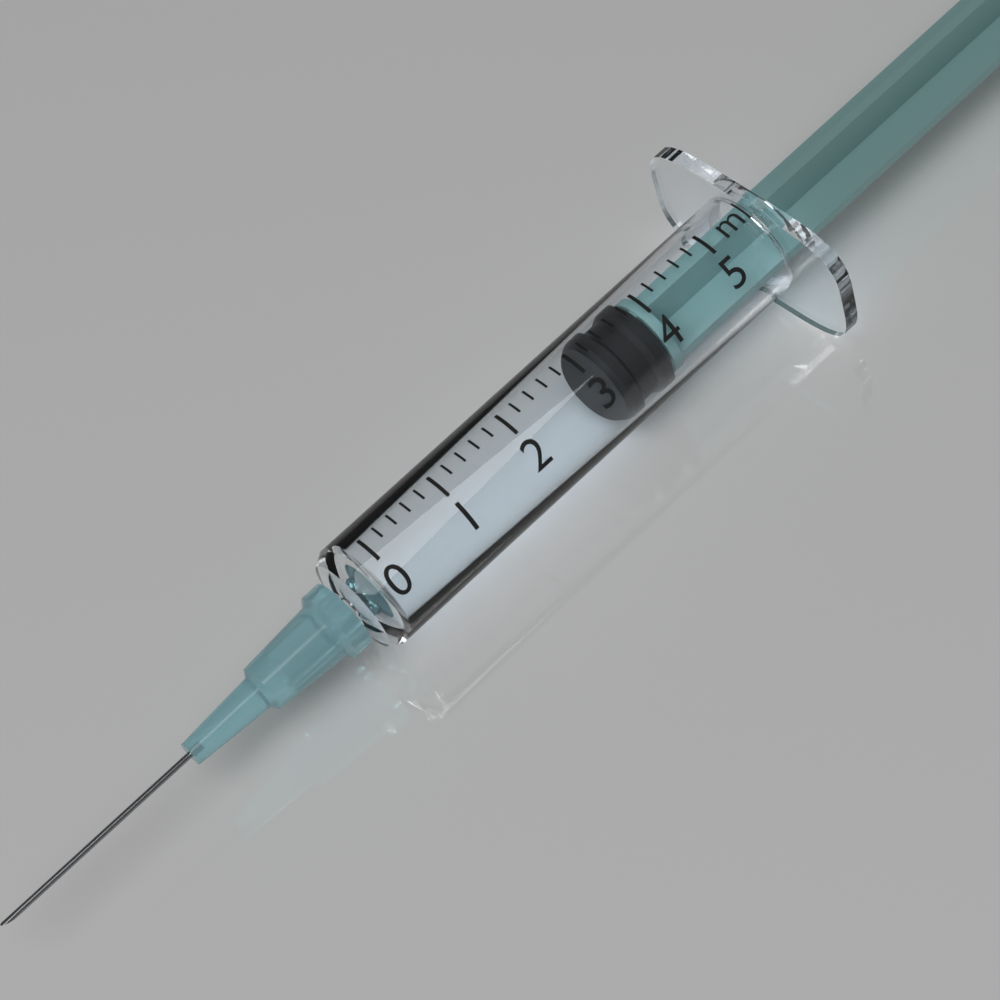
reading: 3.2 ml
